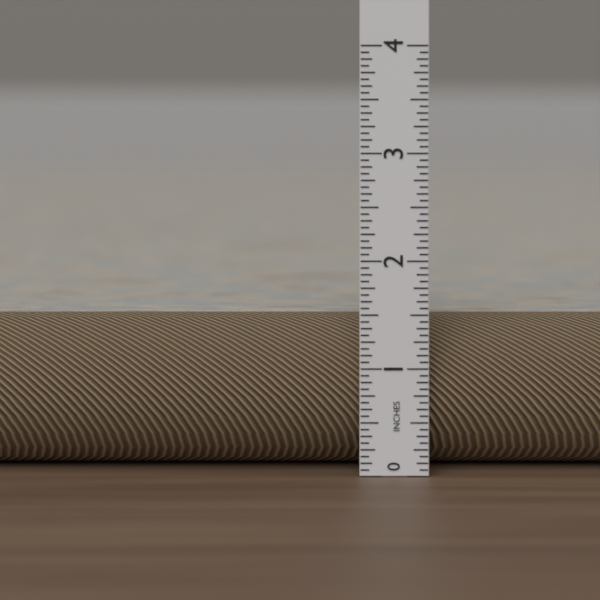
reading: 1.4375 in
